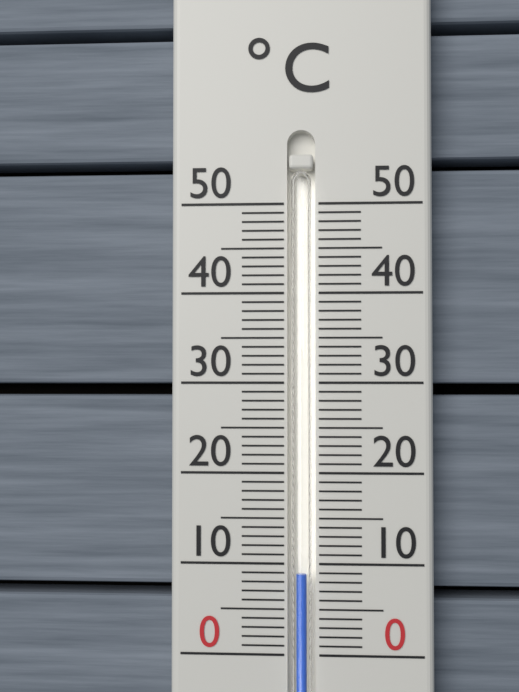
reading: 9 °C
